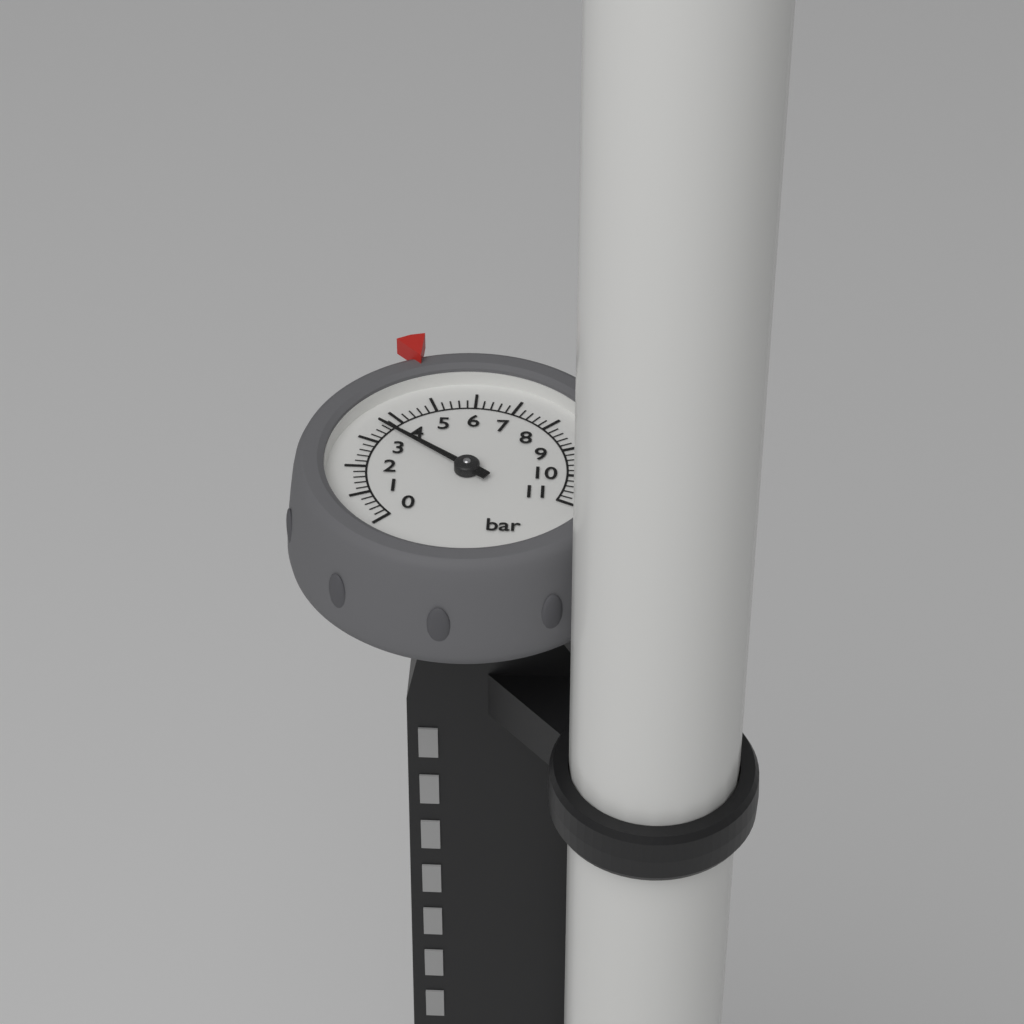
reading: 3.6 bar
